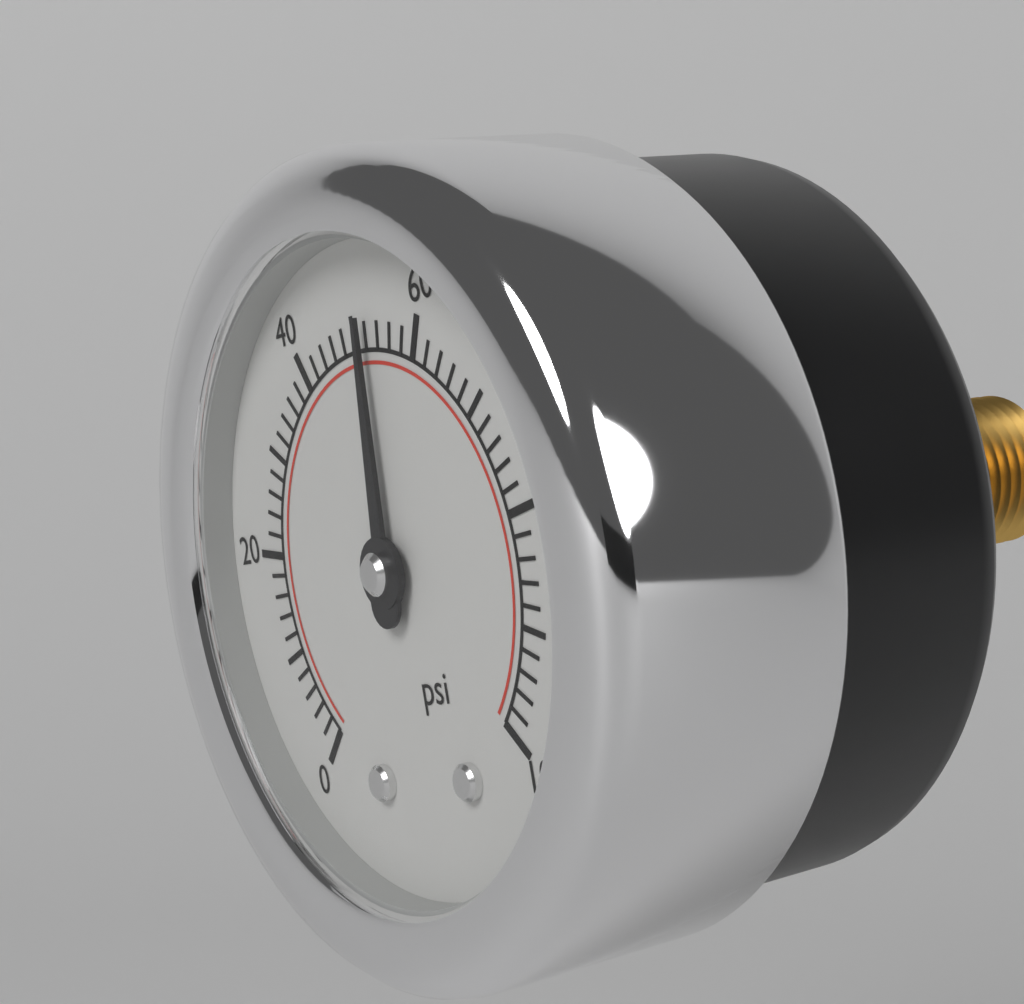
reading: 52 psi
